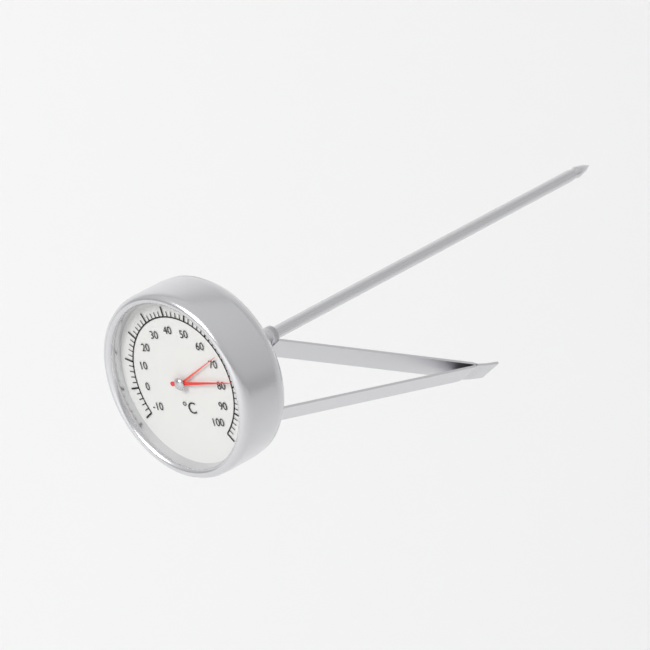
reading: 78 °C
